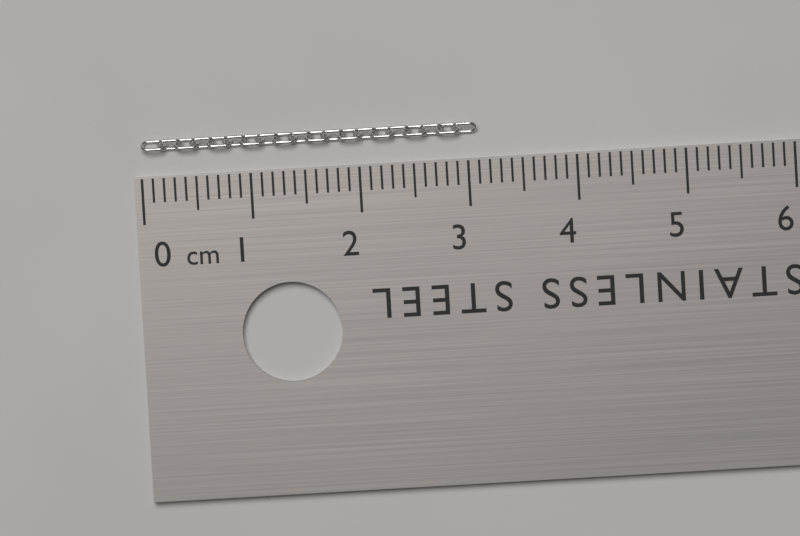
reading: 3.1 cm
